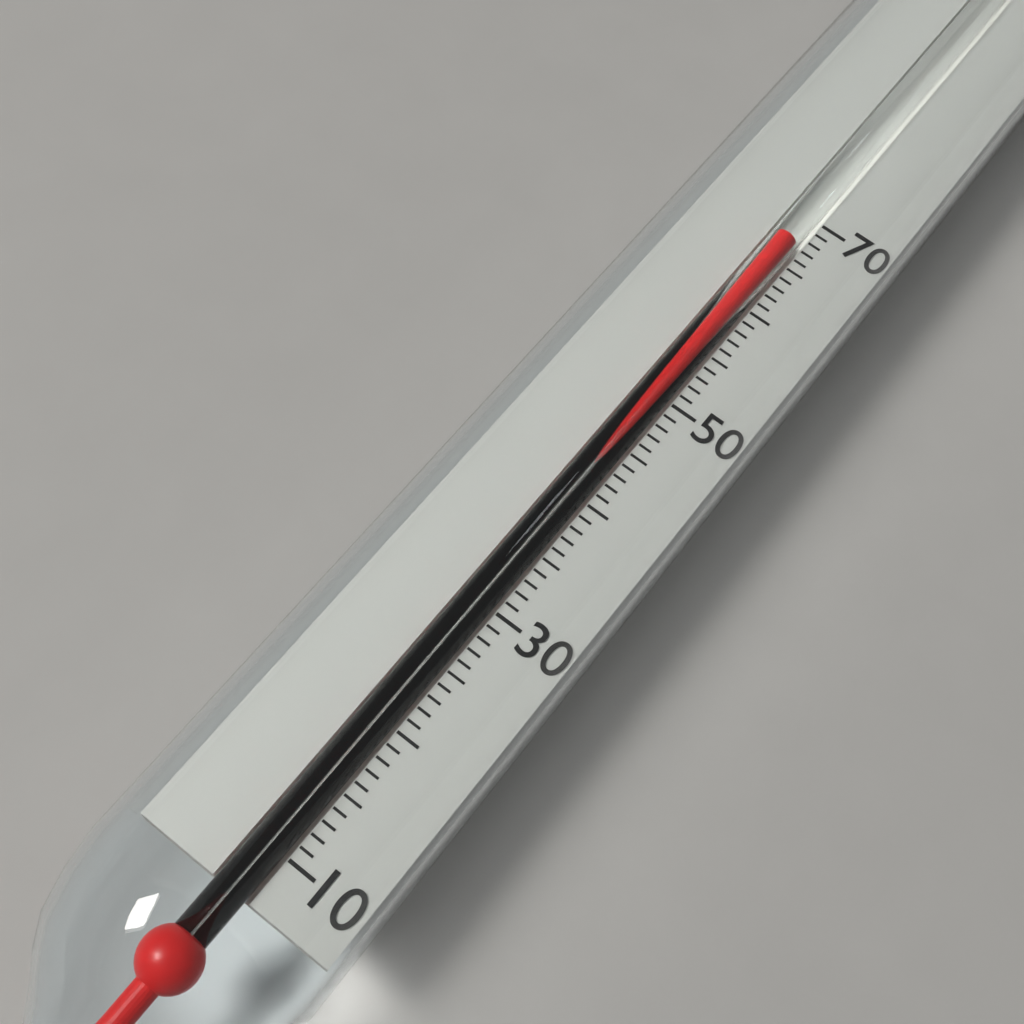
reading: 67 (no unit)
